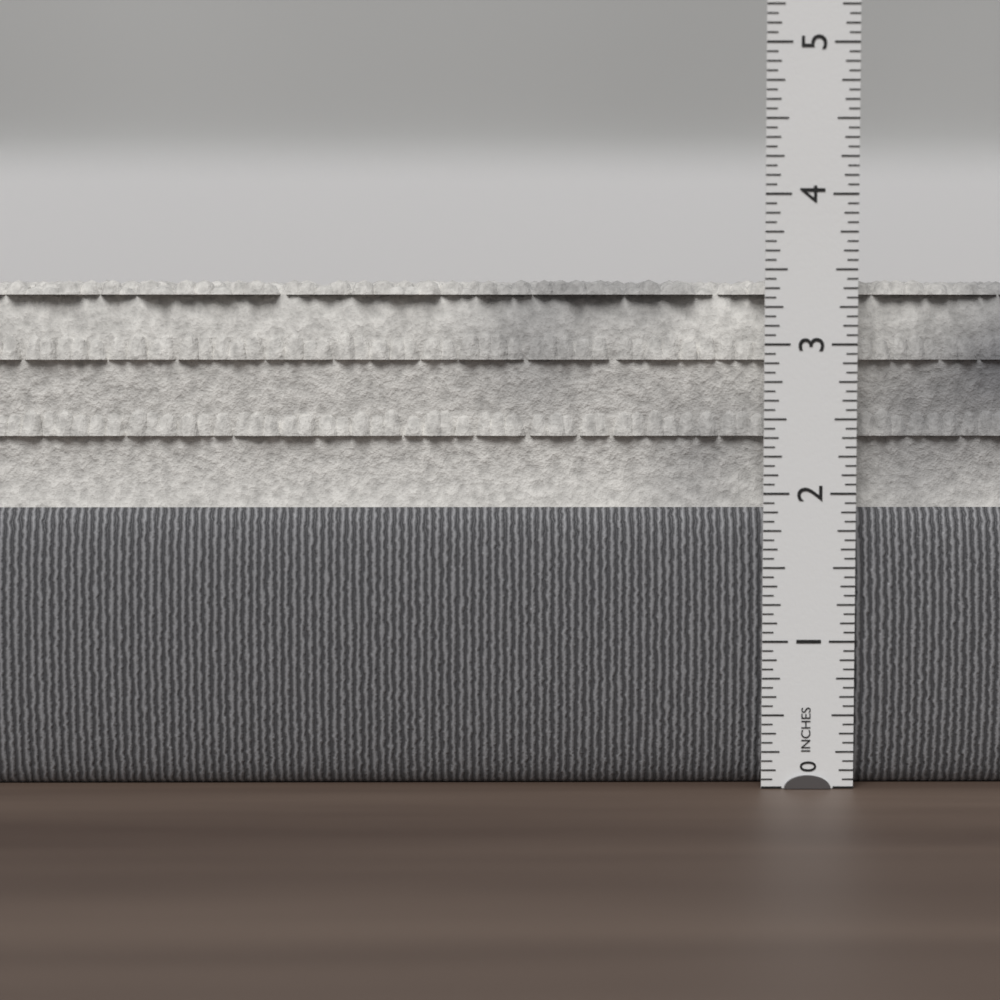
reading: 3.4375 in
